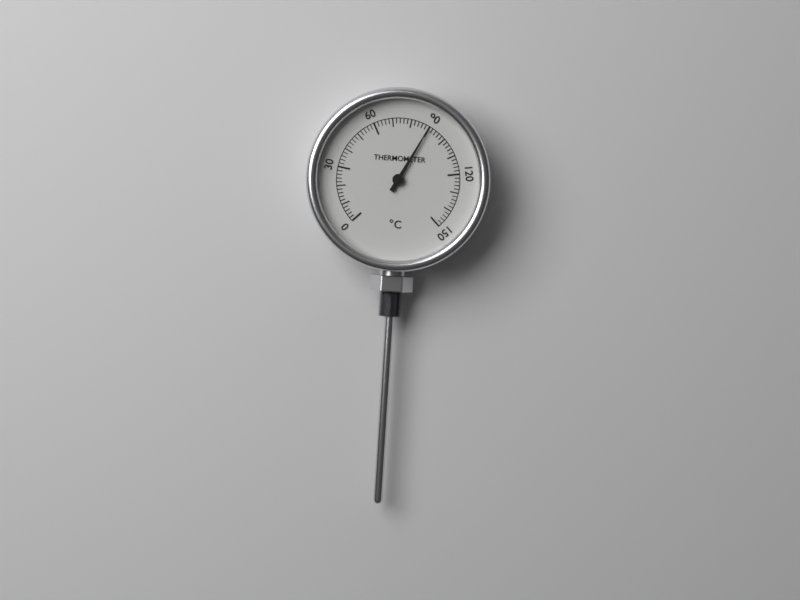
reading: 90 °C
